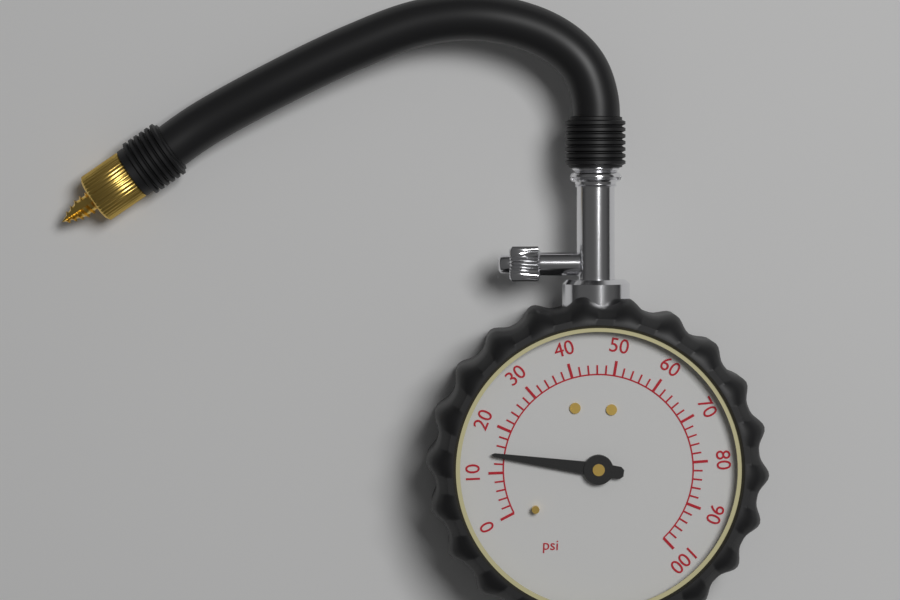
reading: 14 psi
